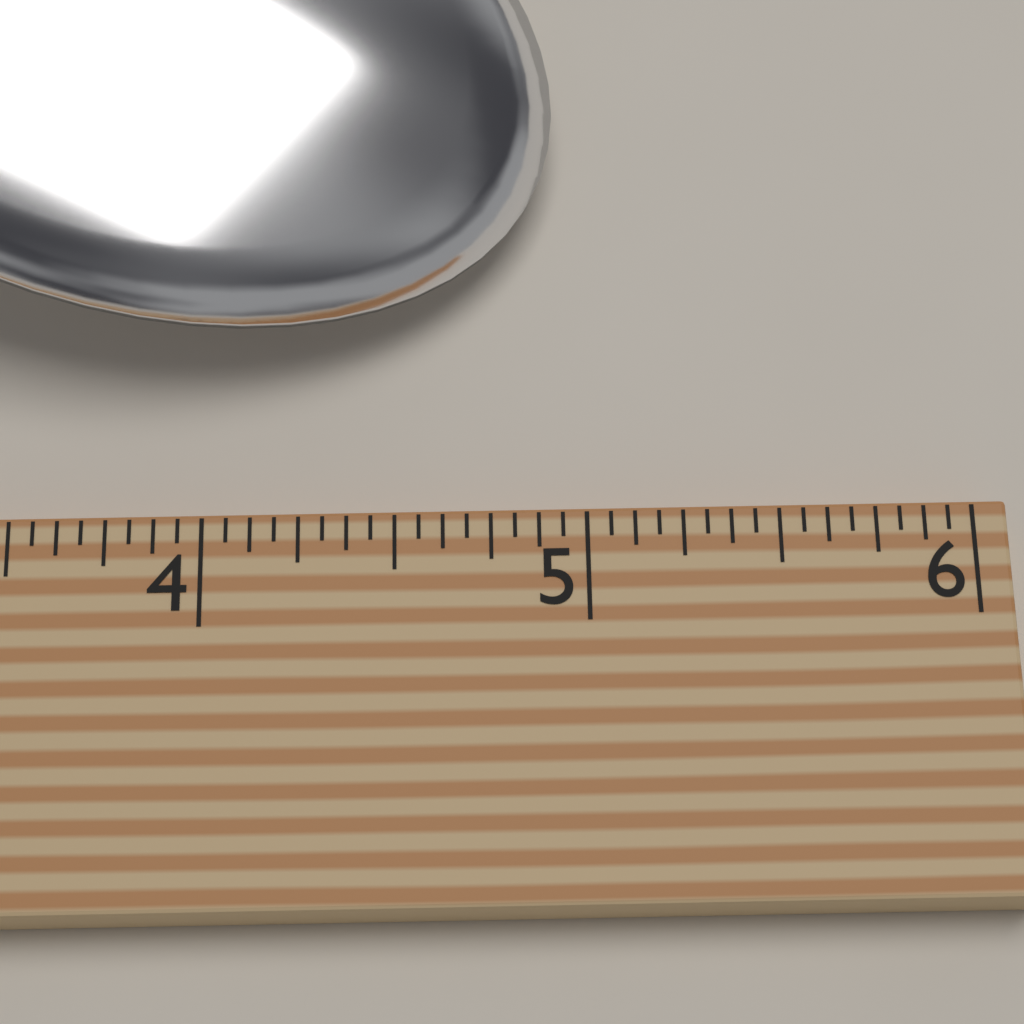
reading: 4.9375 (no unit)
